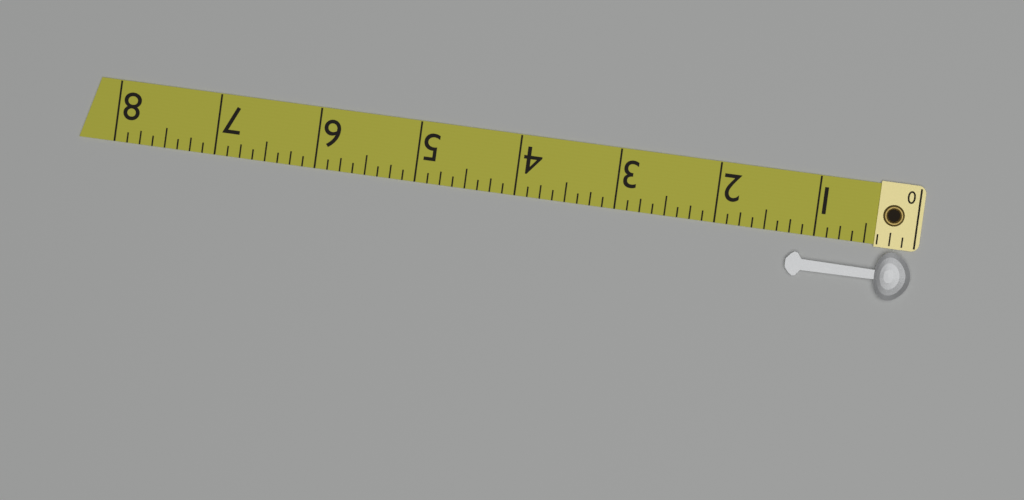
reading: 1.250 (no unit)
